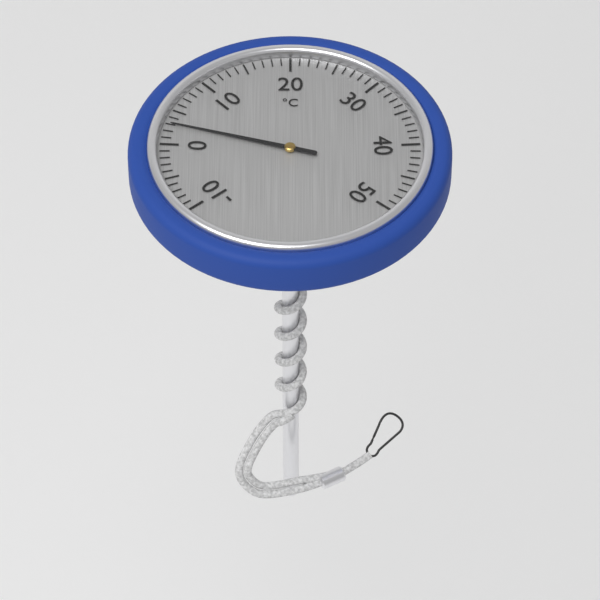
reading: 3 °C
